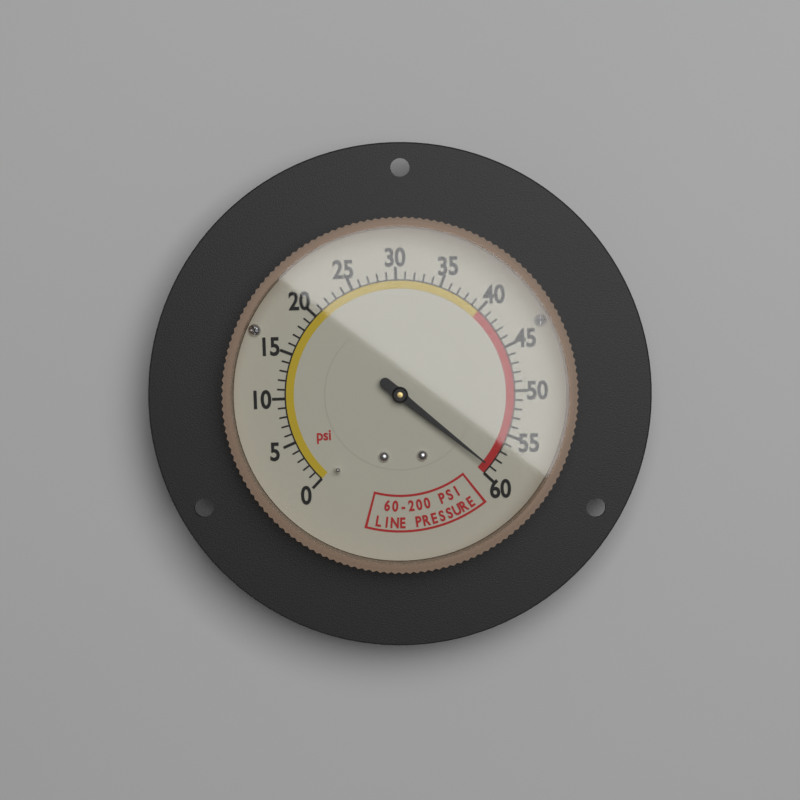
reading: 59 psi
